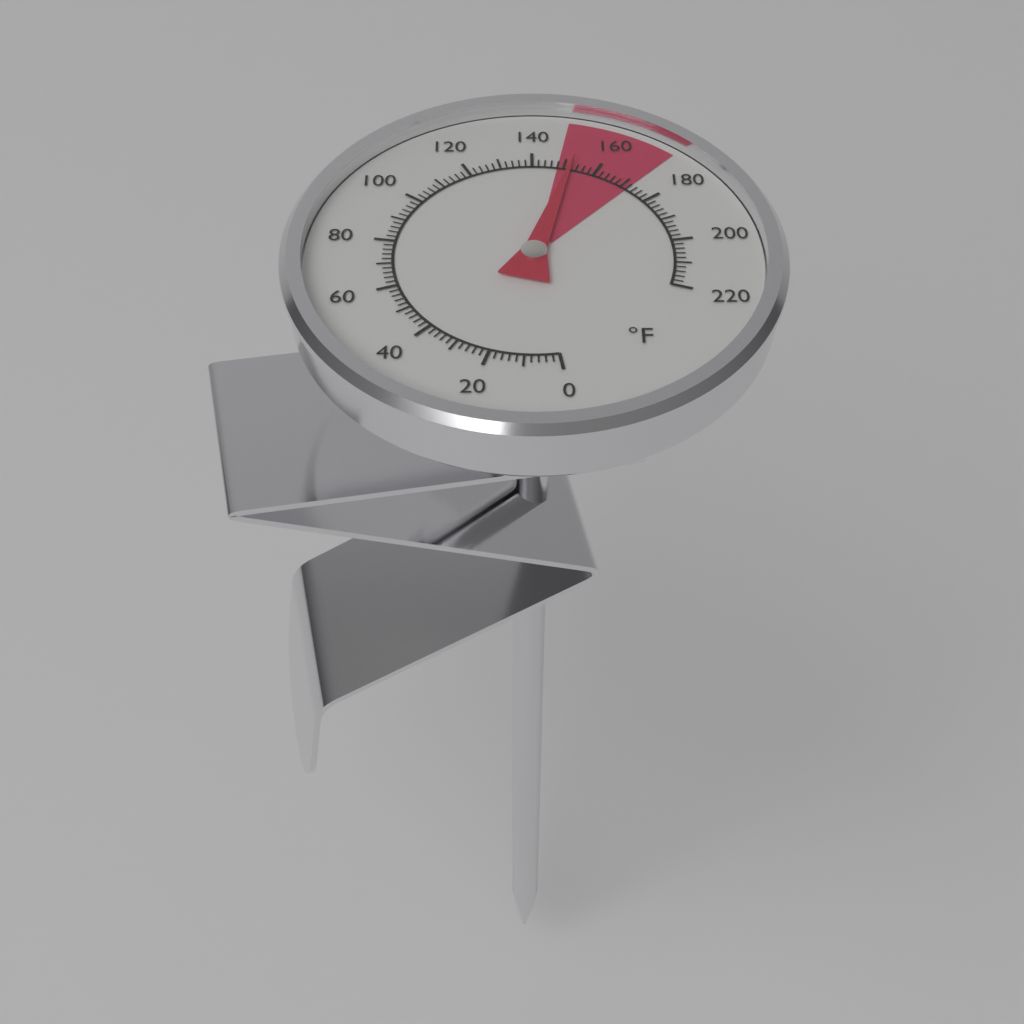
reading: 152 °F
